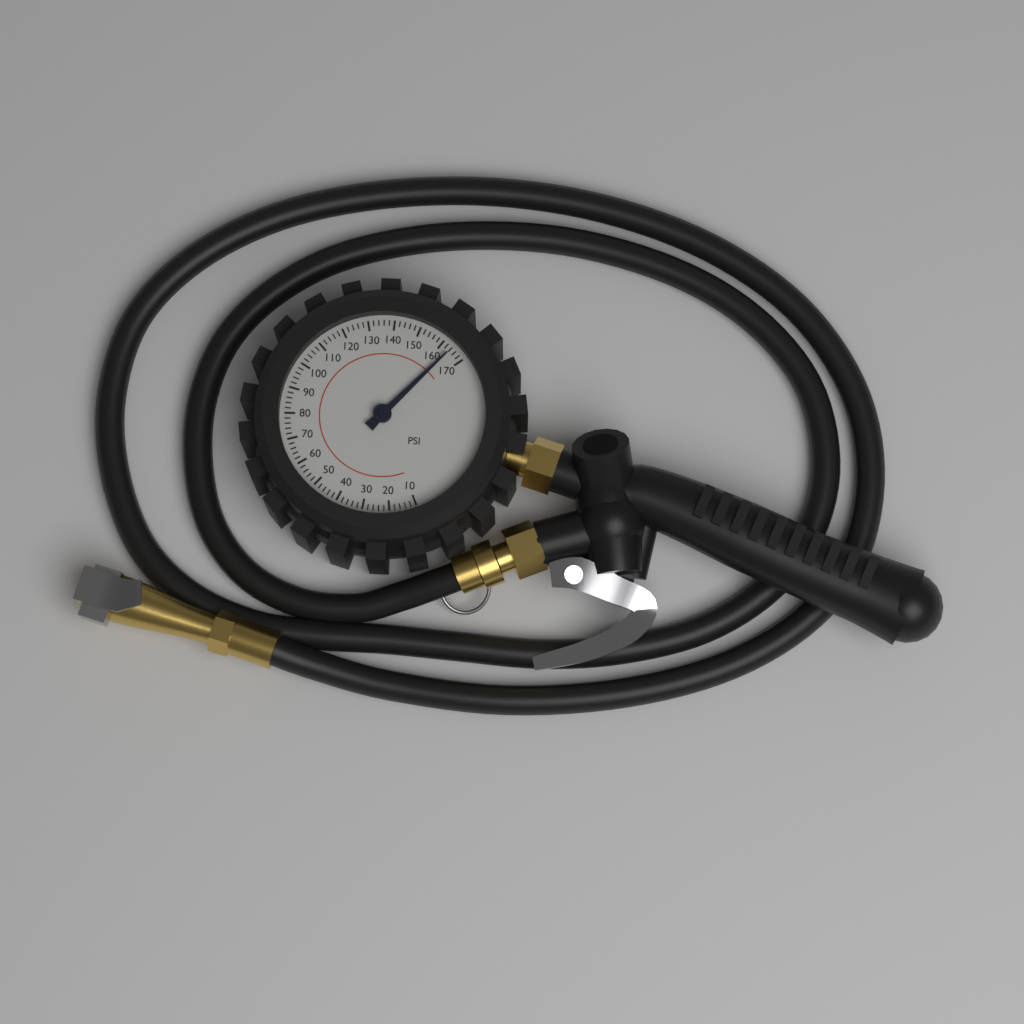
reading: 164 psi
